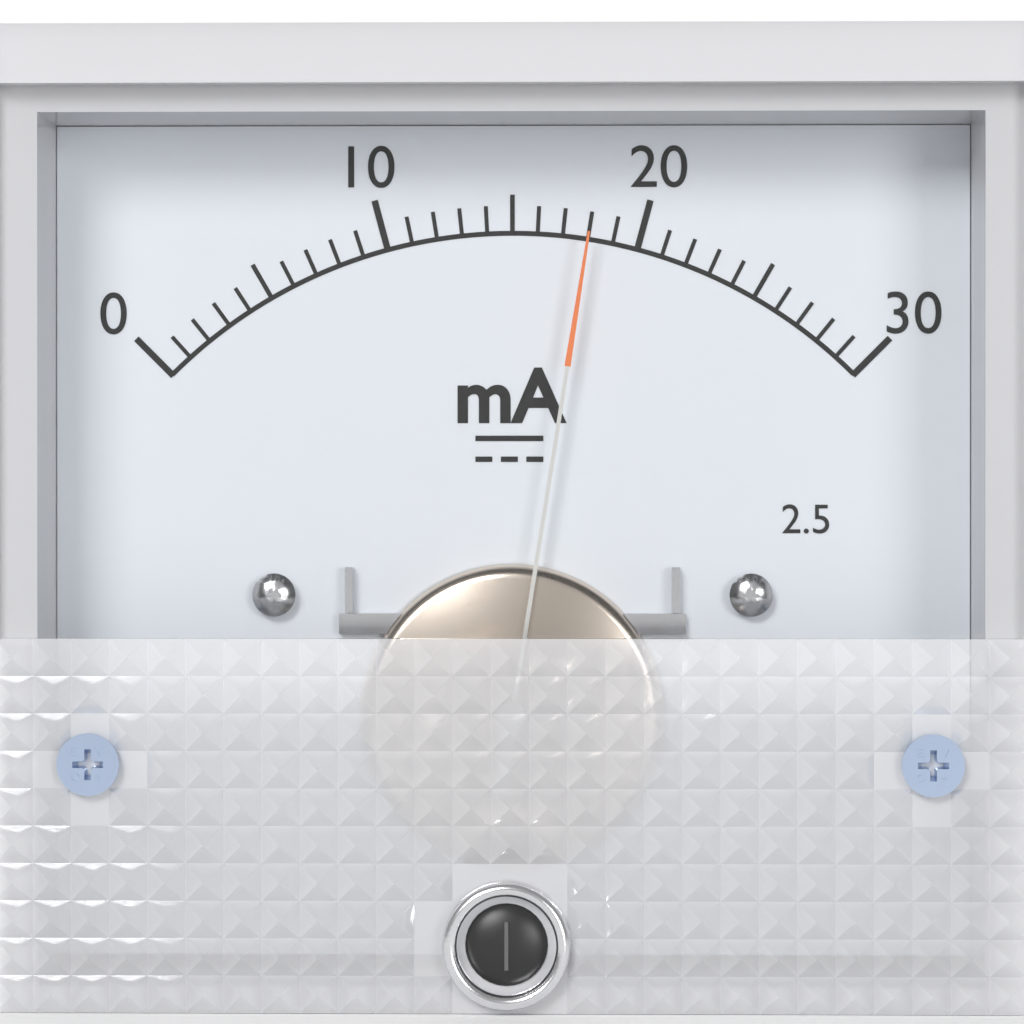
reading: 18 mA
